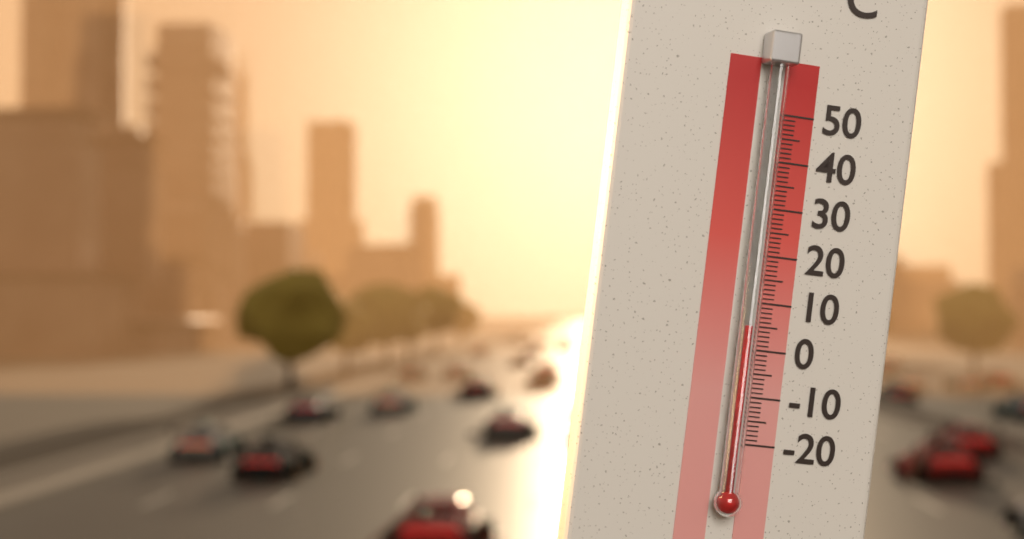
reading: 5 °C
